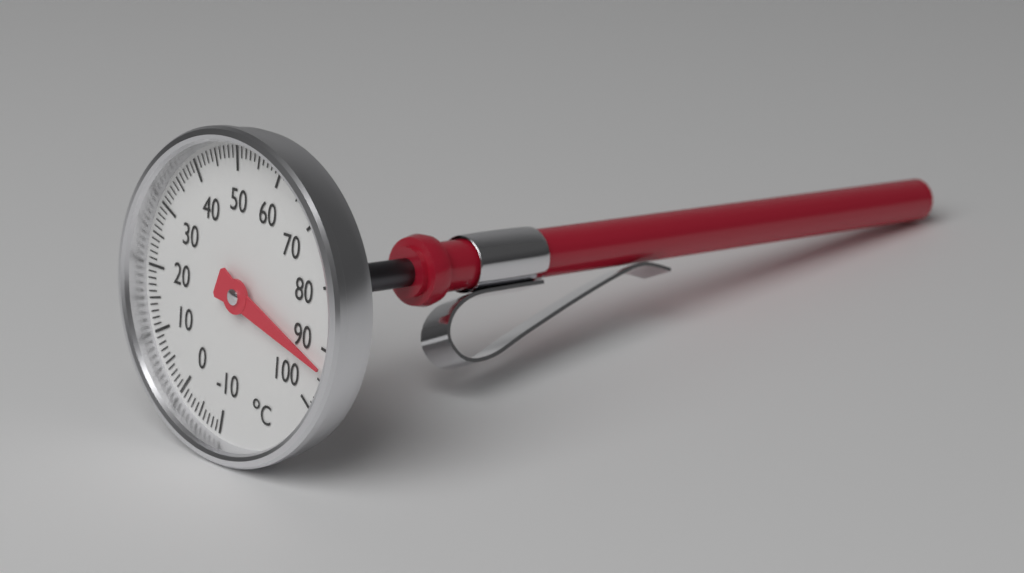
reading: 93 °C
